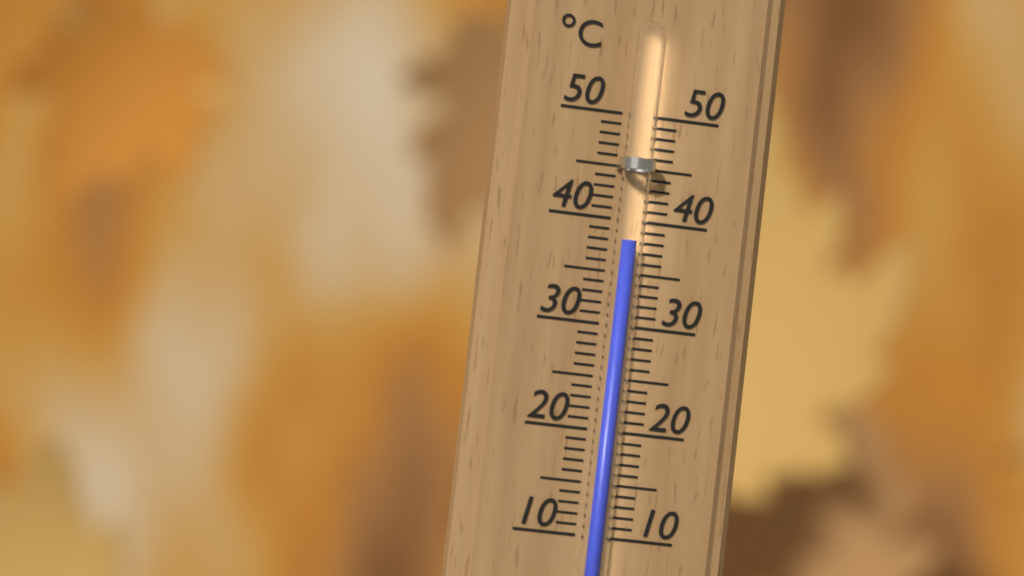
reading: 38 °C
